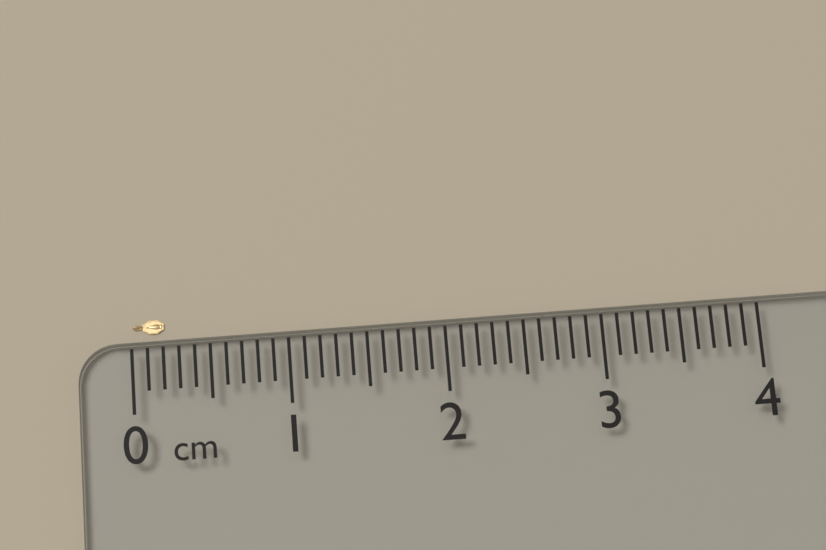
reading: 0.2 cm
